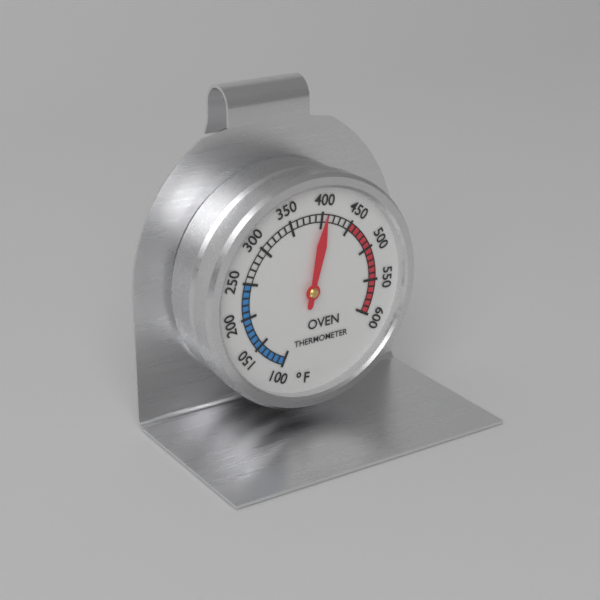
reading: 405 °F
